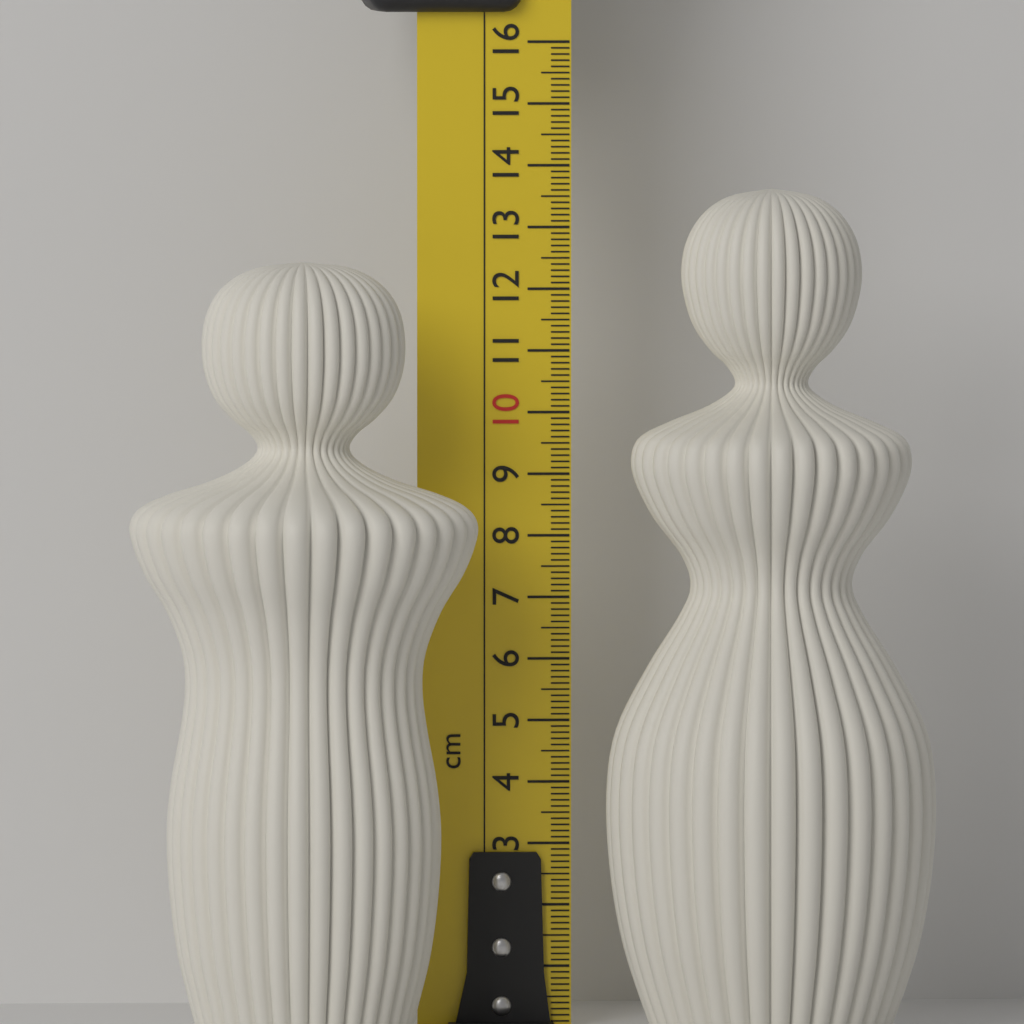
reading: 12.5 cm
